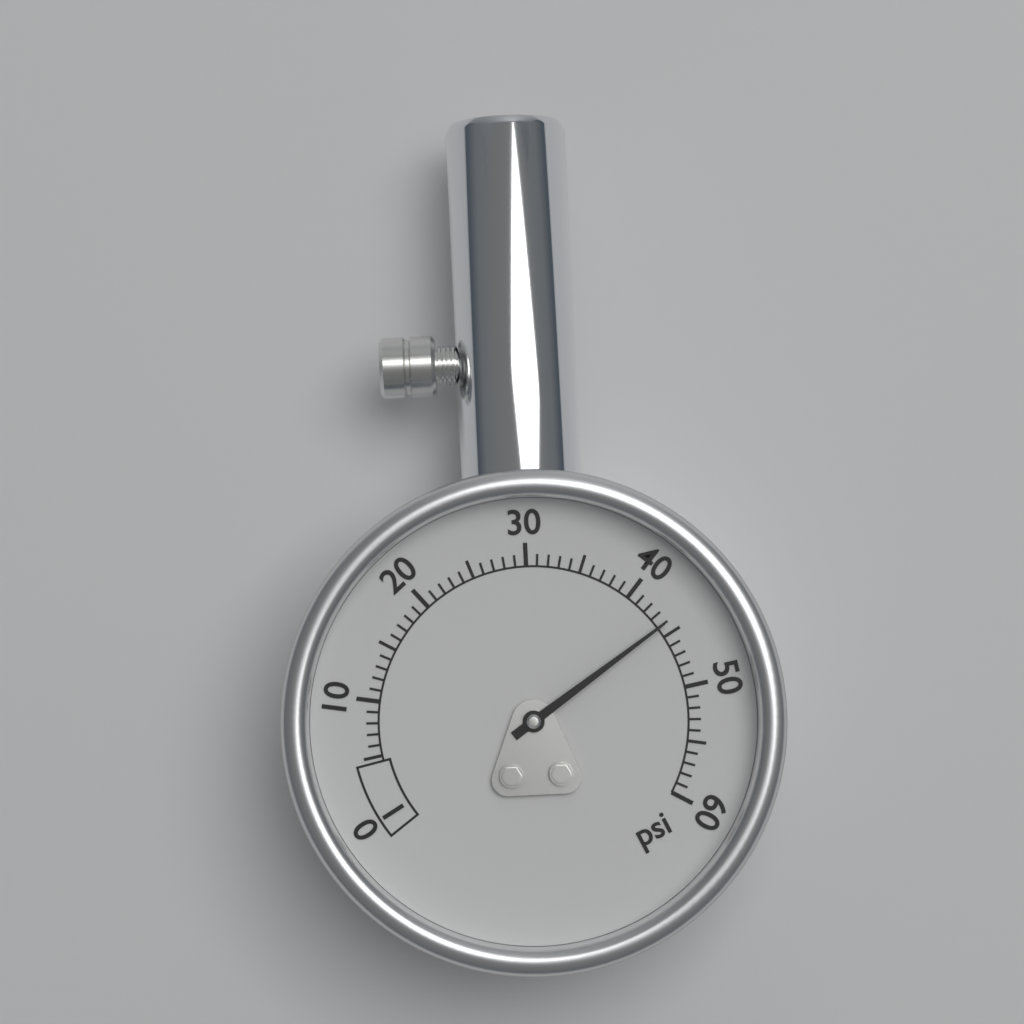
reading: 44 psi
